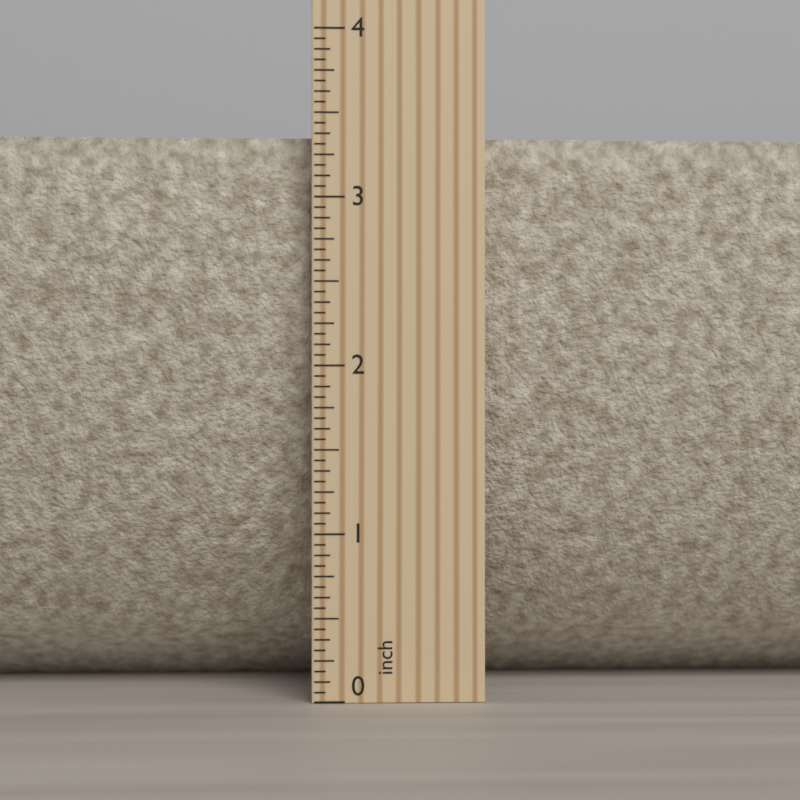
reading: 3.3750 inch
